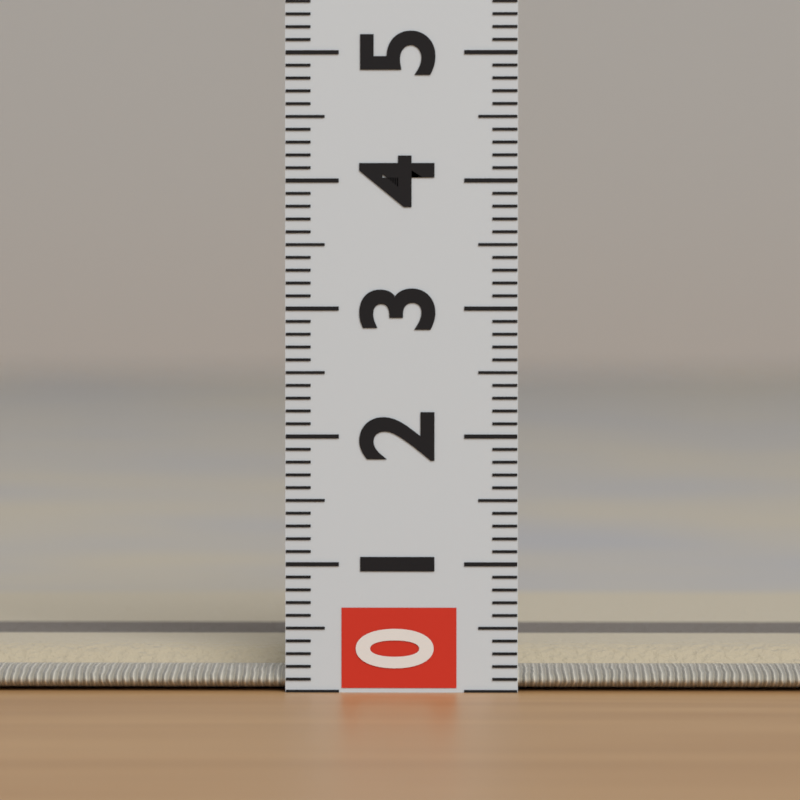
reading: 0.3 (no unit)
